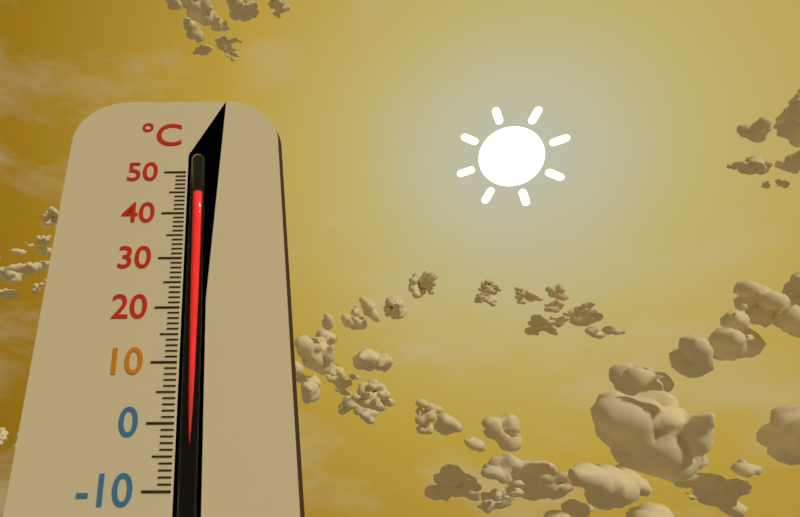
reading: 45 °C
